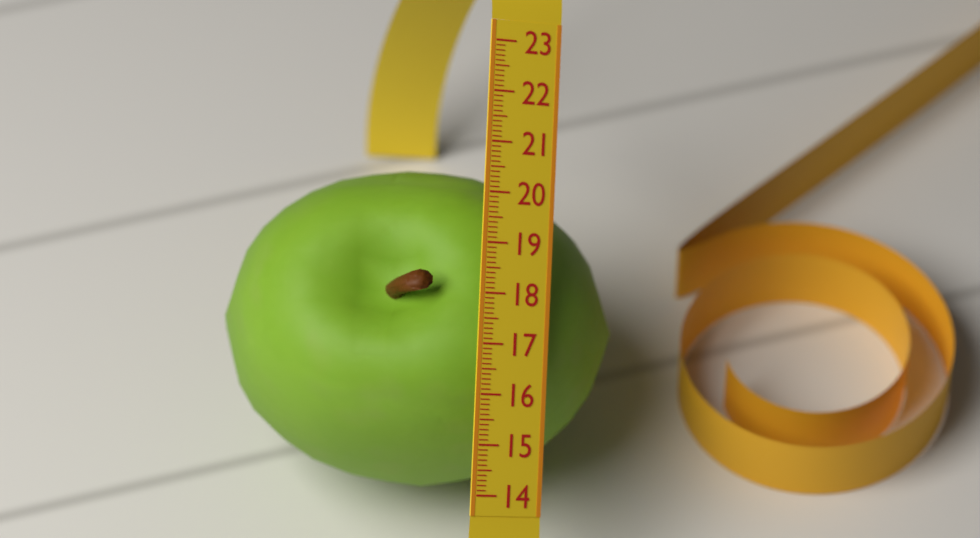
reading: 20.5 (no unit)
